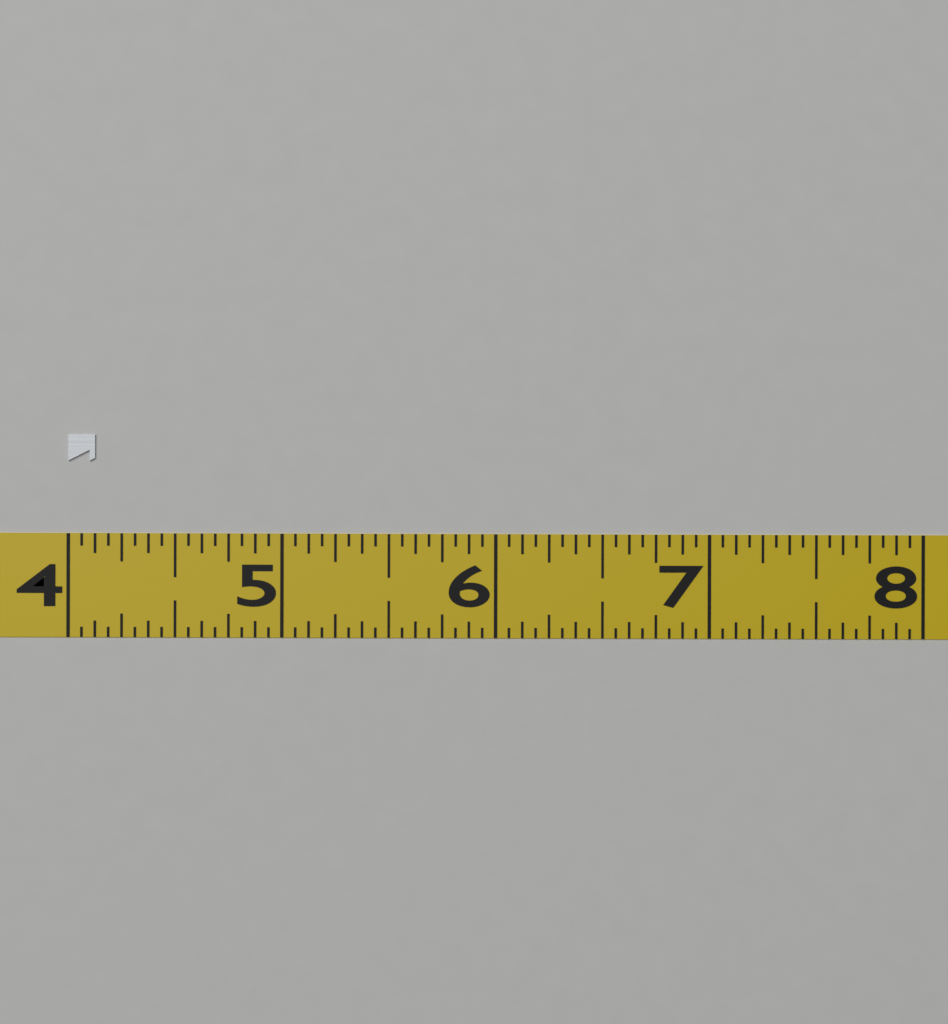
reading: 4.1250 (no unit)
